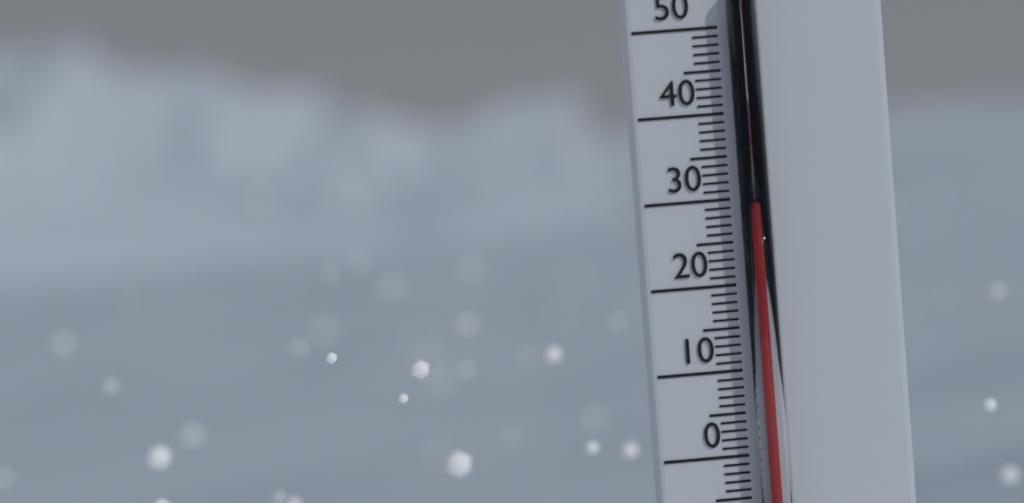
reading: 28 °C
